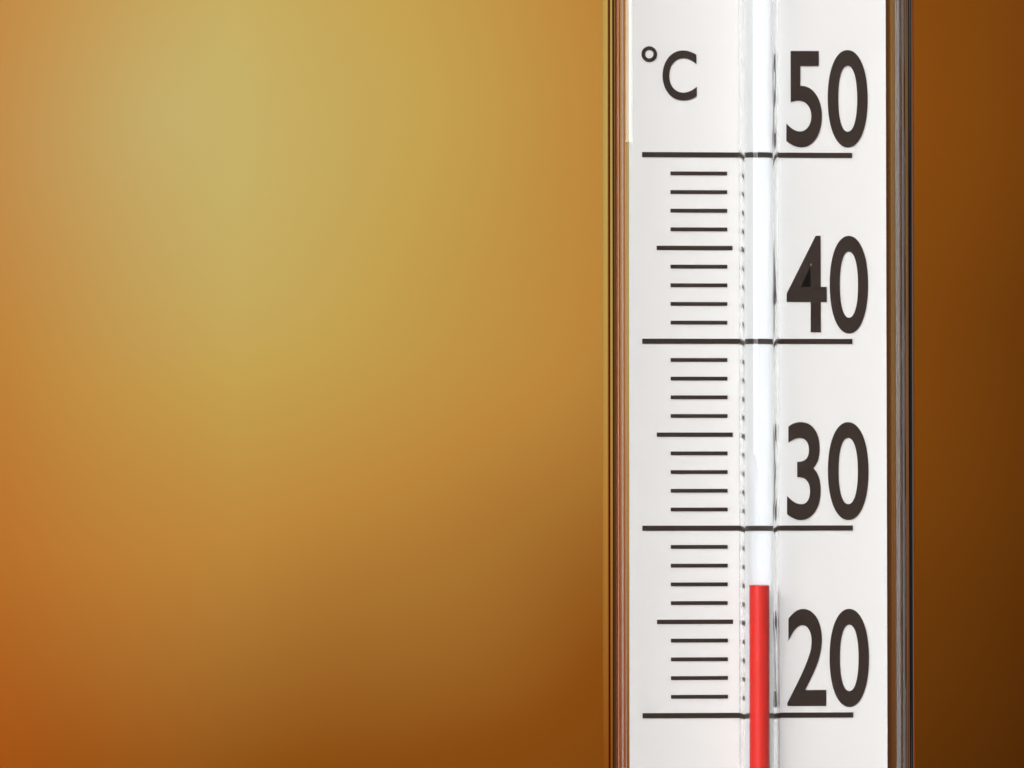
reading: 27 °C
